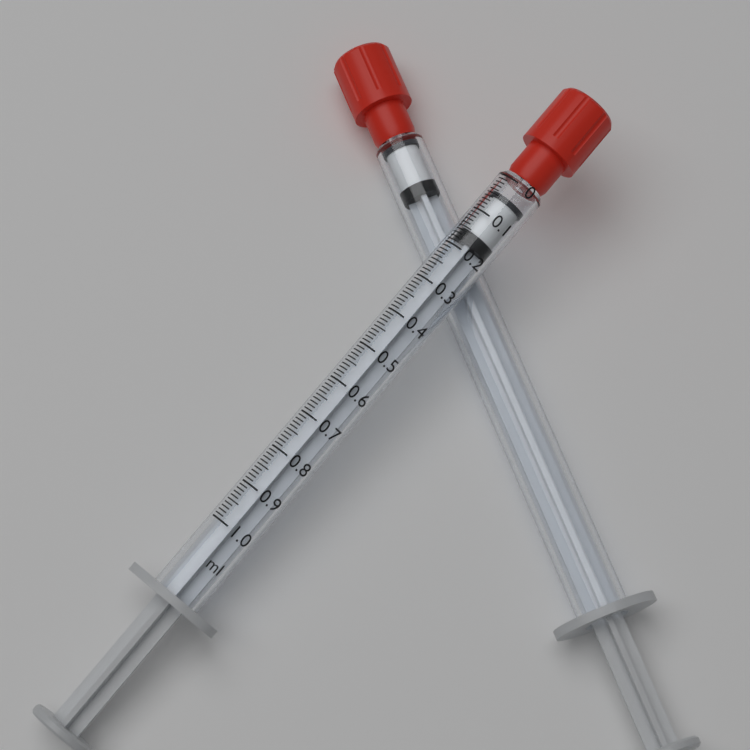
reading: 0.04 ml
